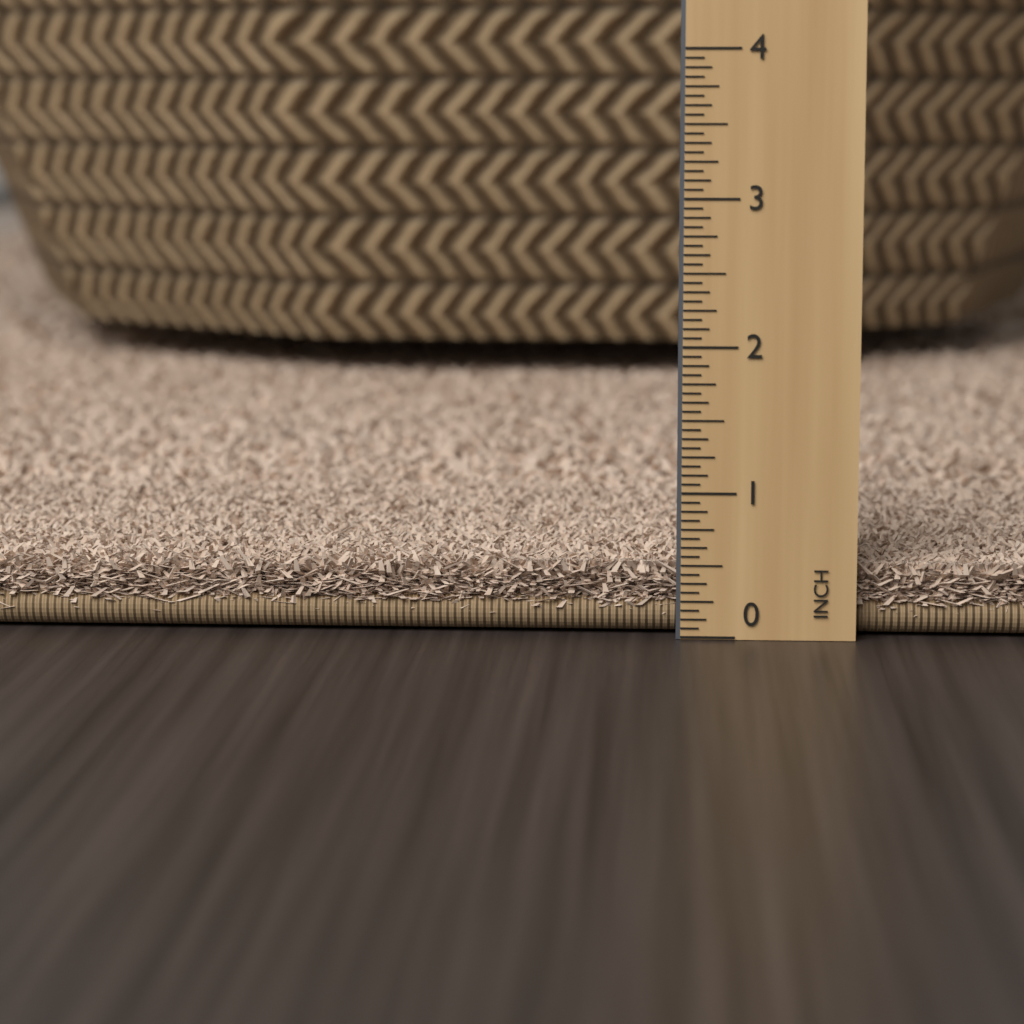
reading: 0.5000 in
